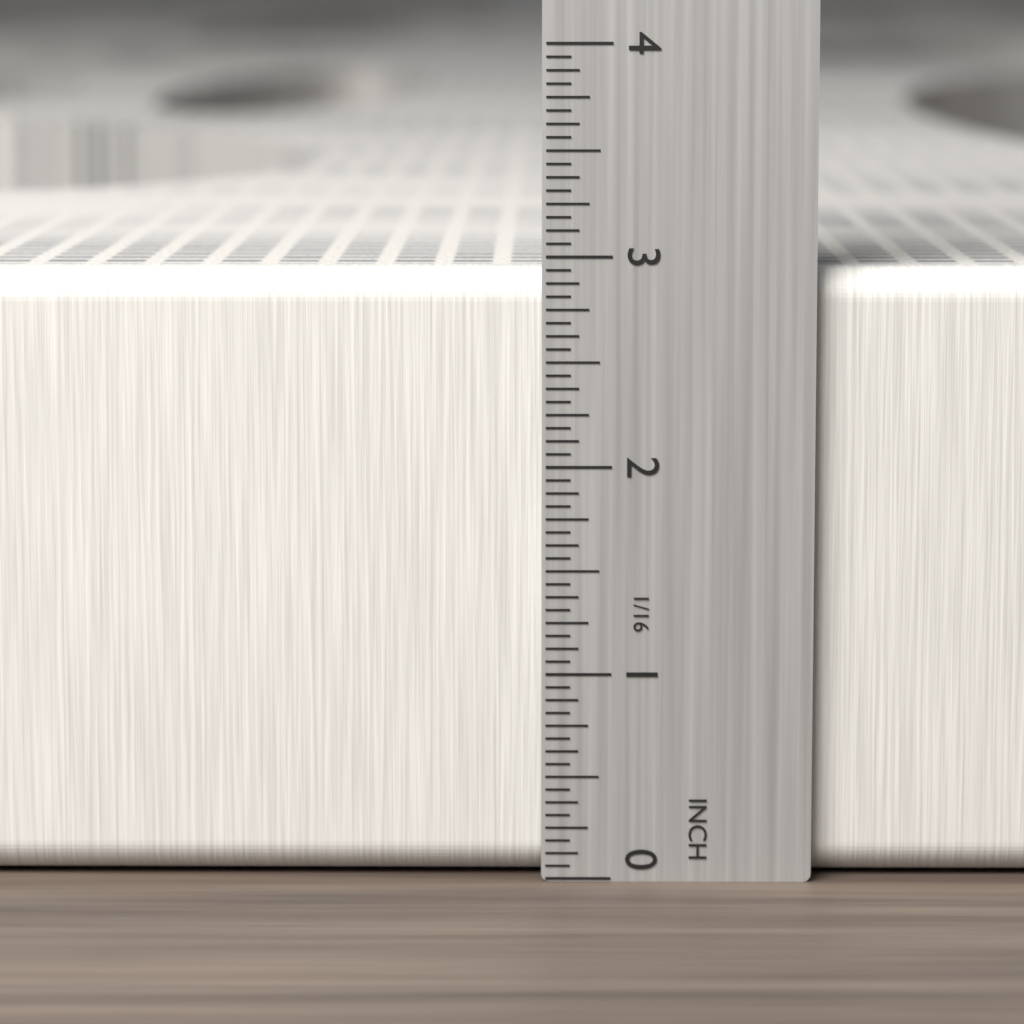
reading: 2.9375 in
